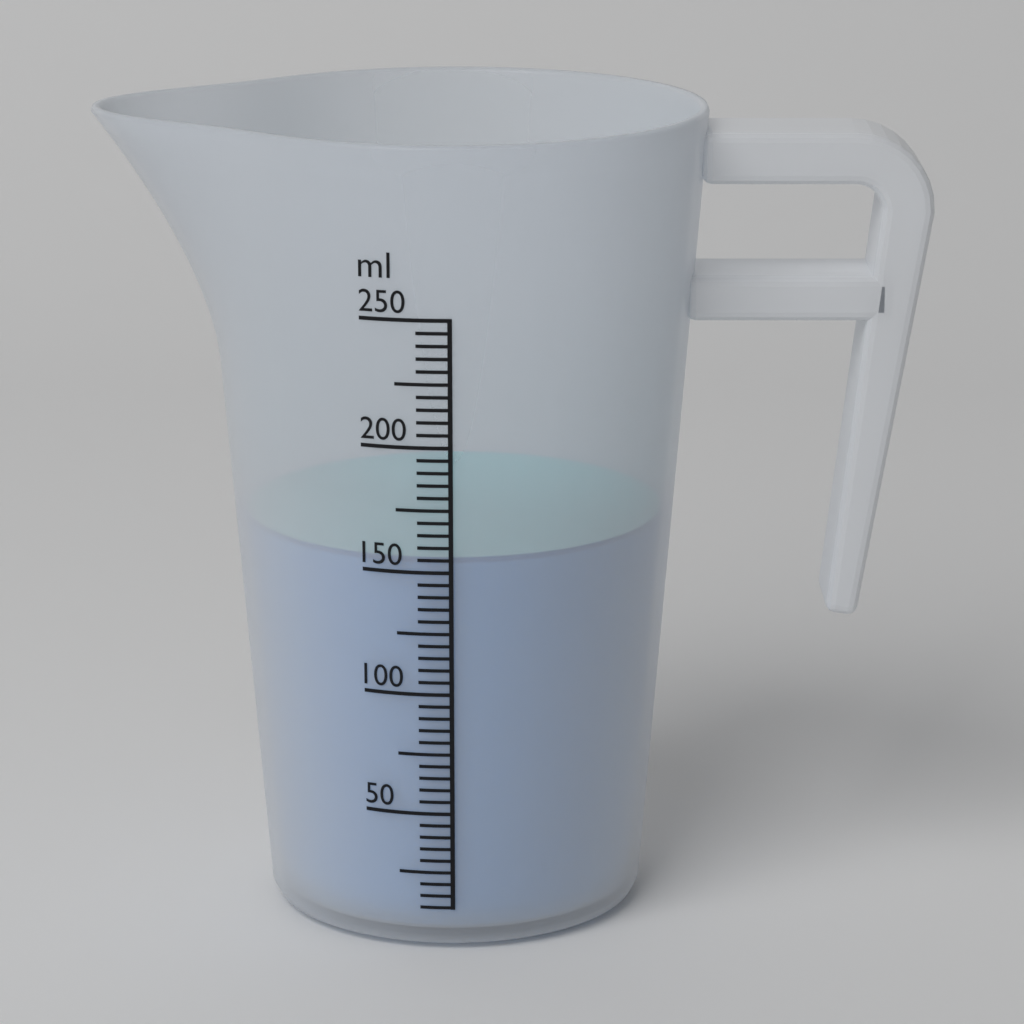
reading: 155 ml
